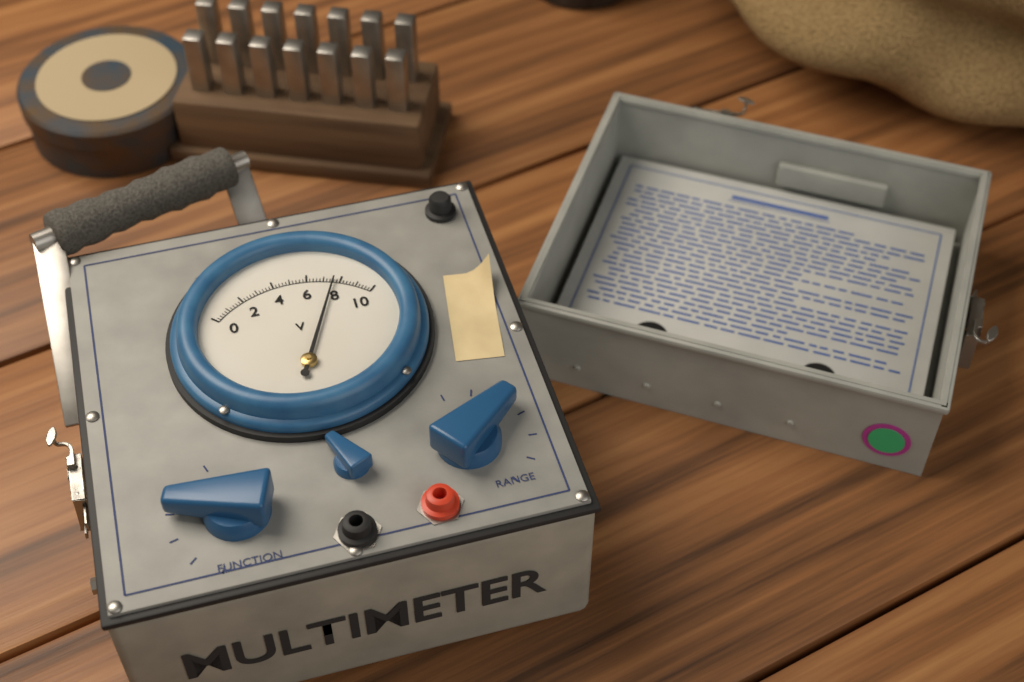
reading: 7.6 V
